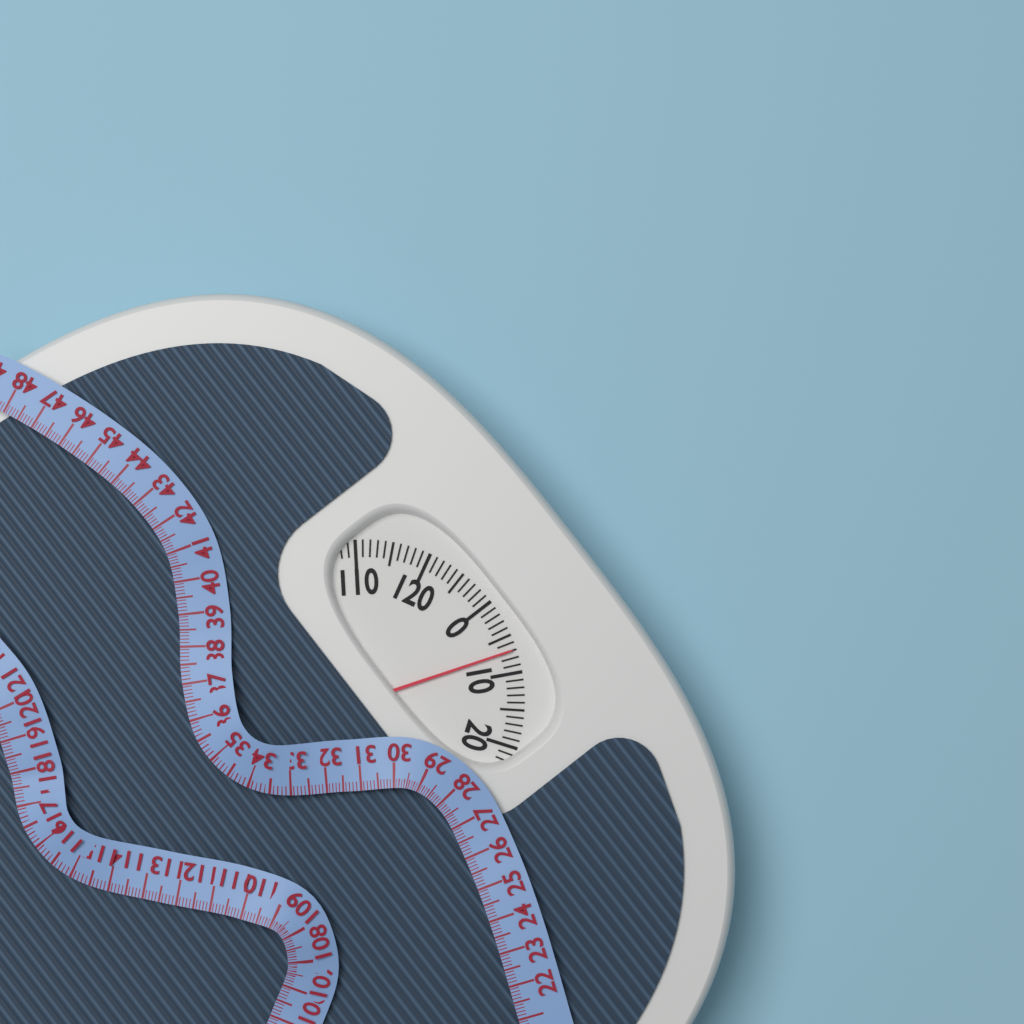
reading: 7 (no unit)
